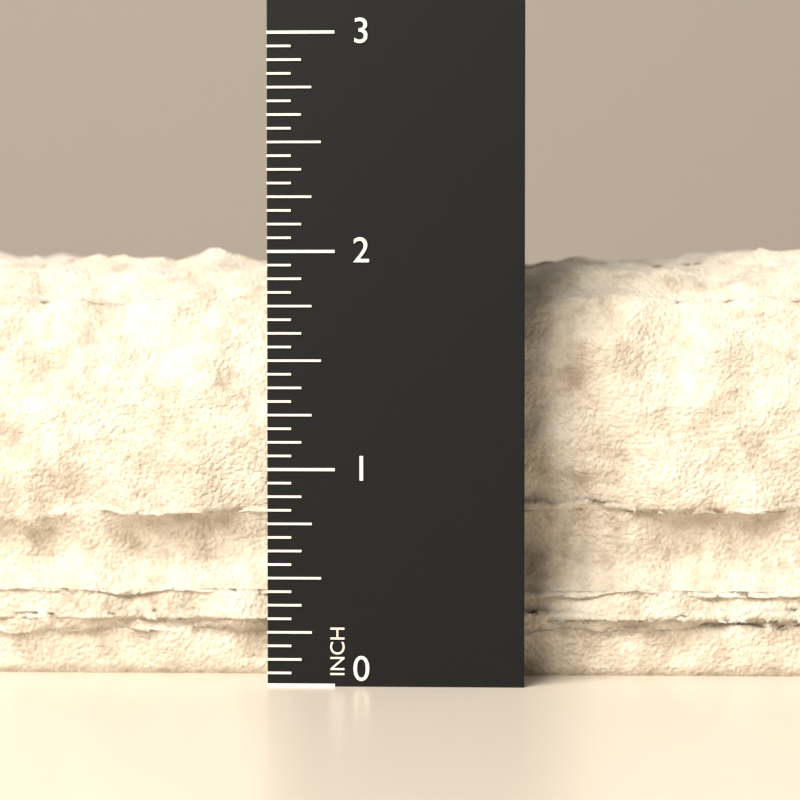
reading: 2.0625 in
